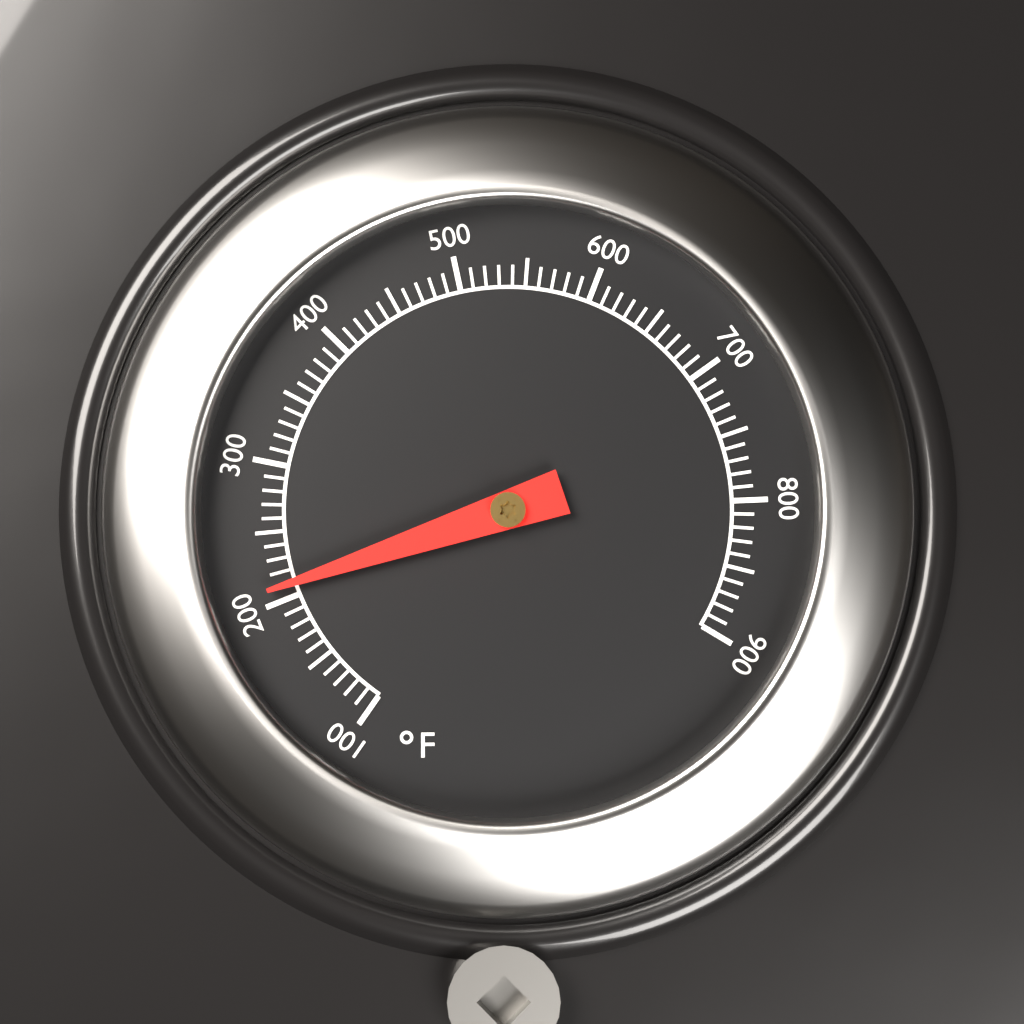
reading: 210 °F
